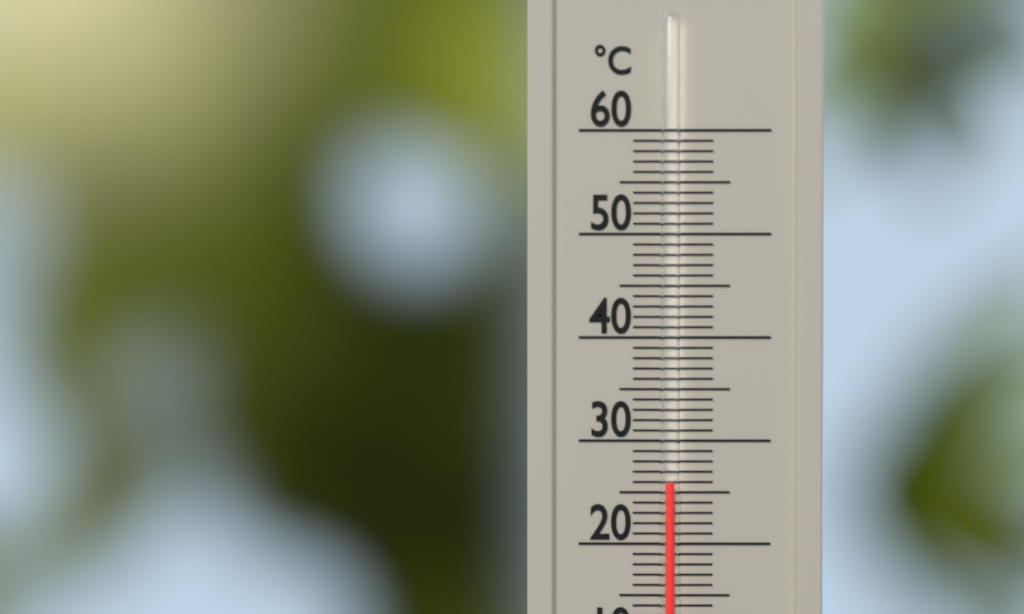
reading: 26 °C
